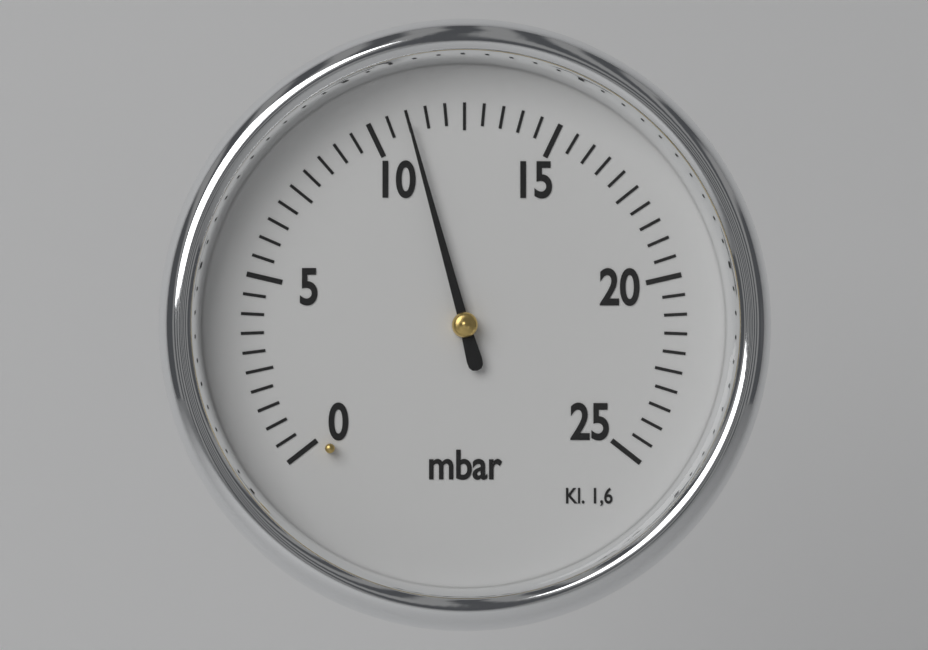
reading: 11.0 mbar
